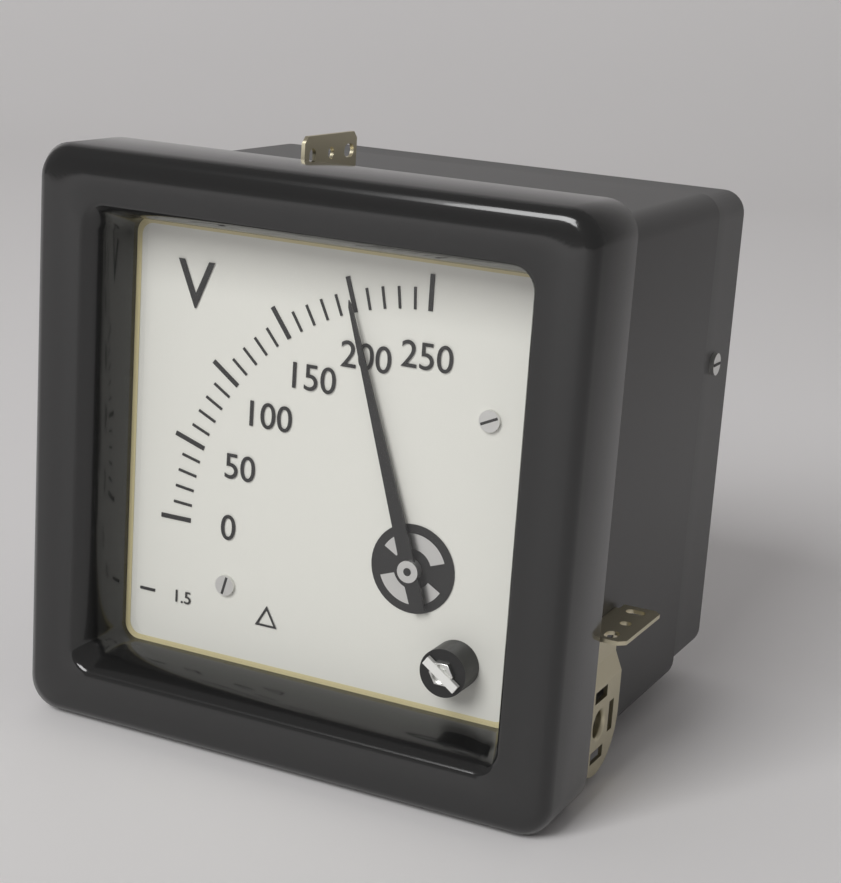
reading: 200 V
